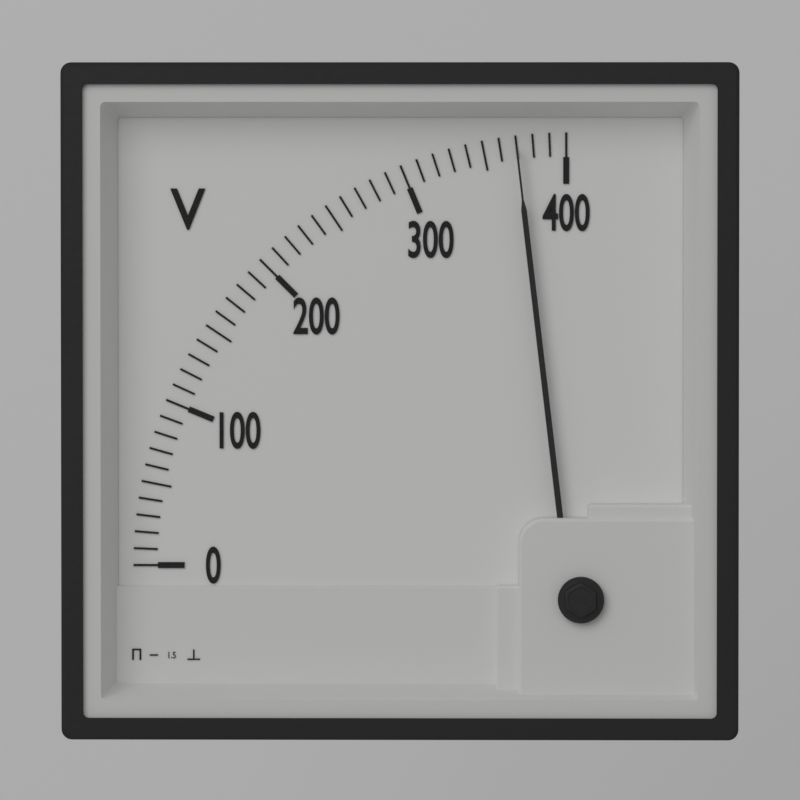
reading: 370 V
